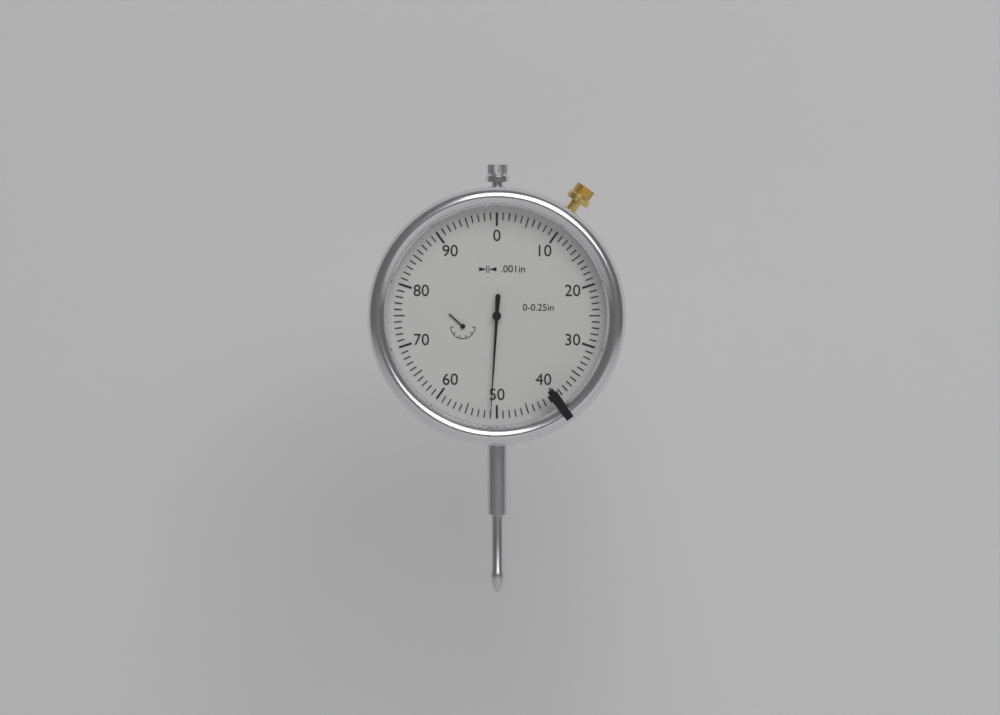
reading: 0.051 in
